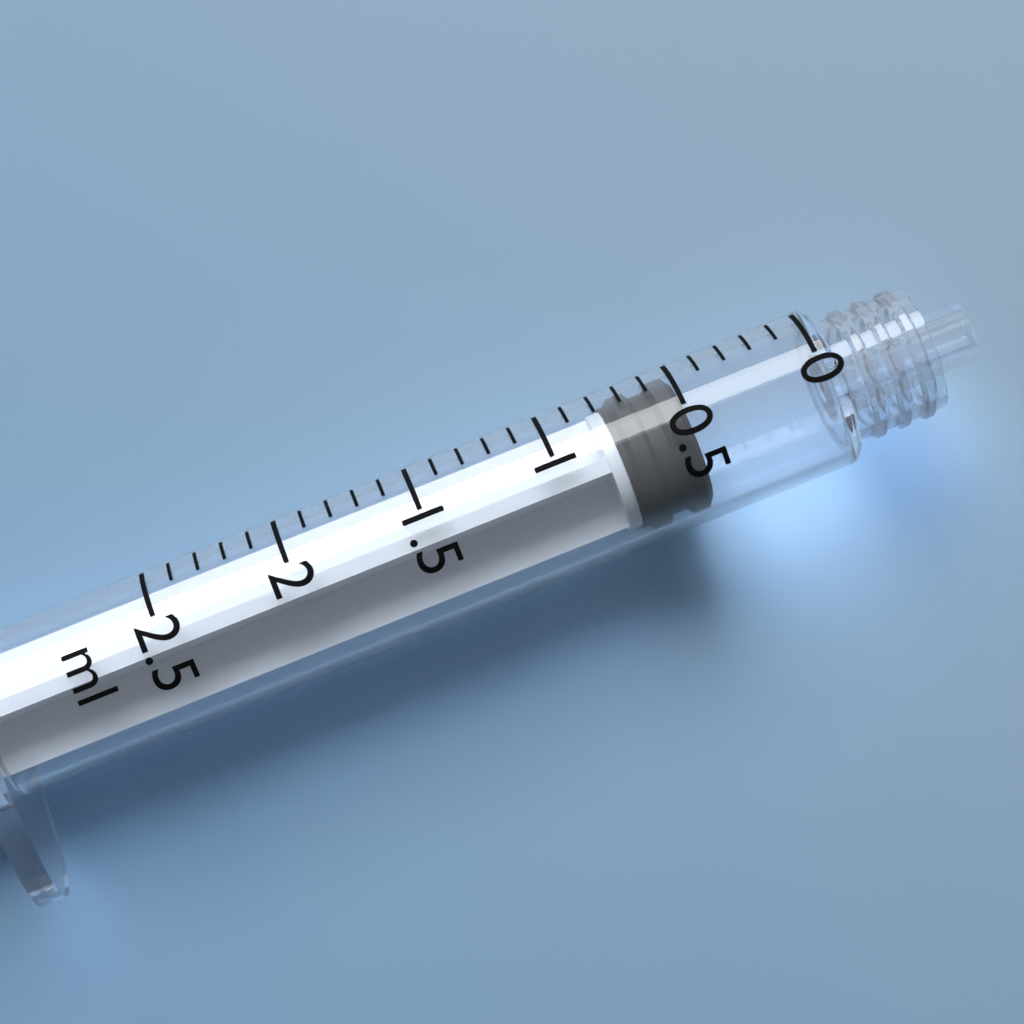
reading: 0.5 ml
